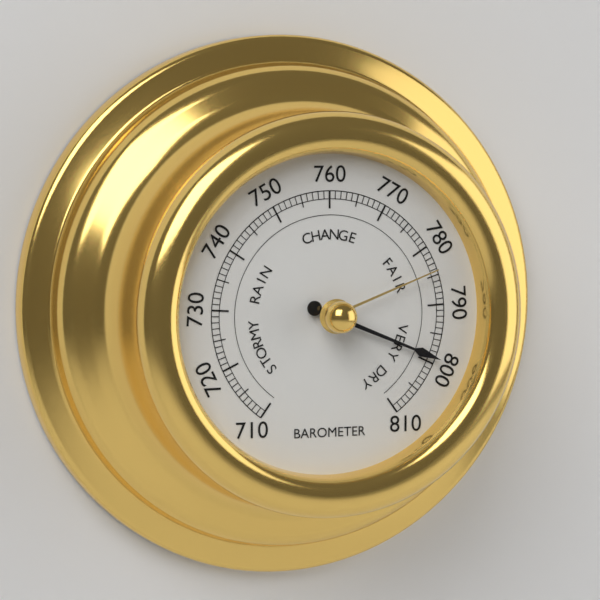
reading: 799 (no unit)
